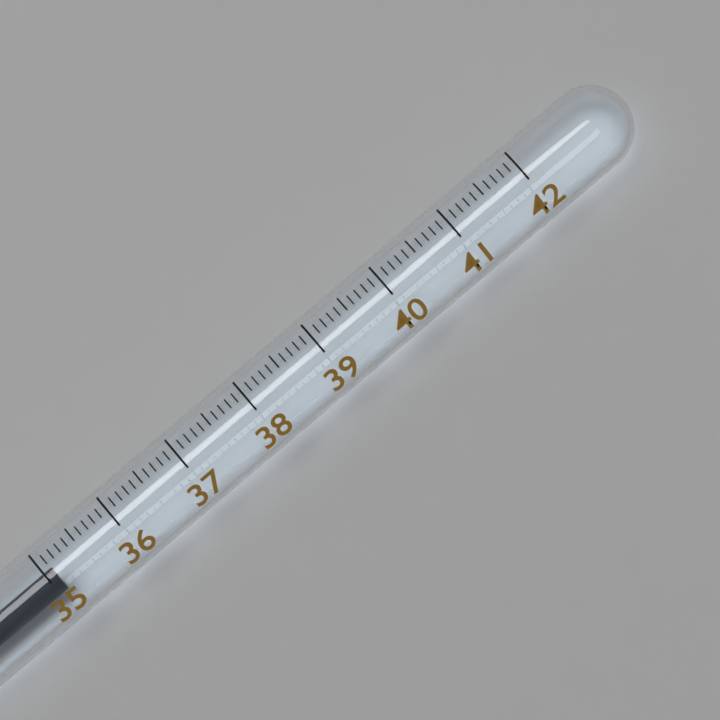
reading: 35.1 (no unit)
